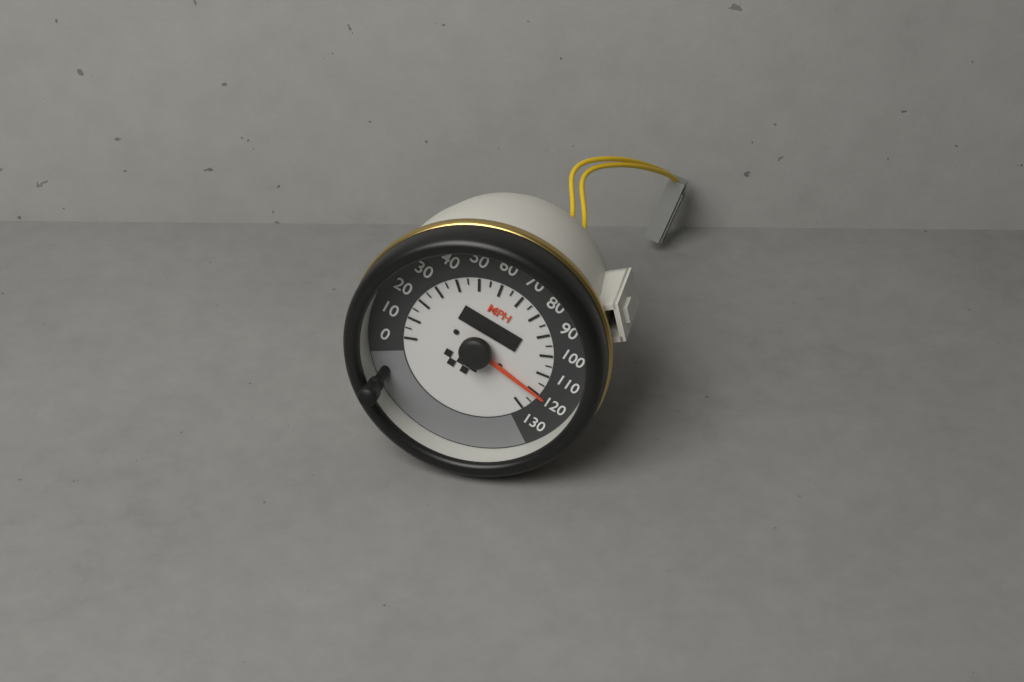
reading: 120 MPH
